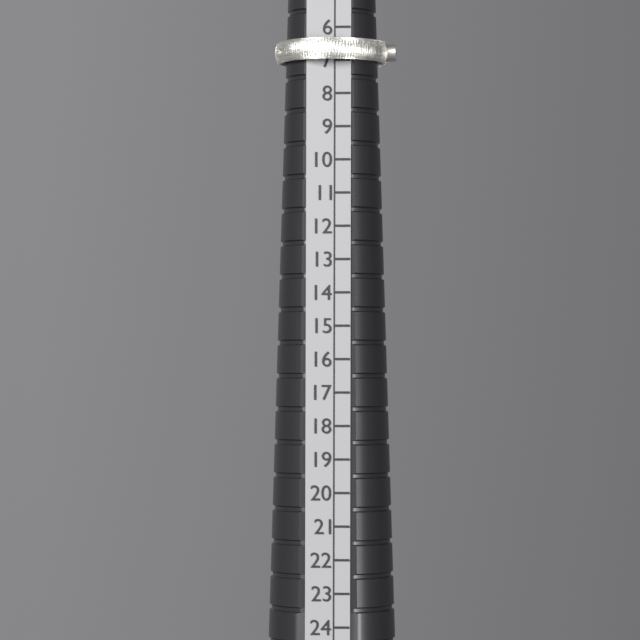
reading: 7 (no unit)
